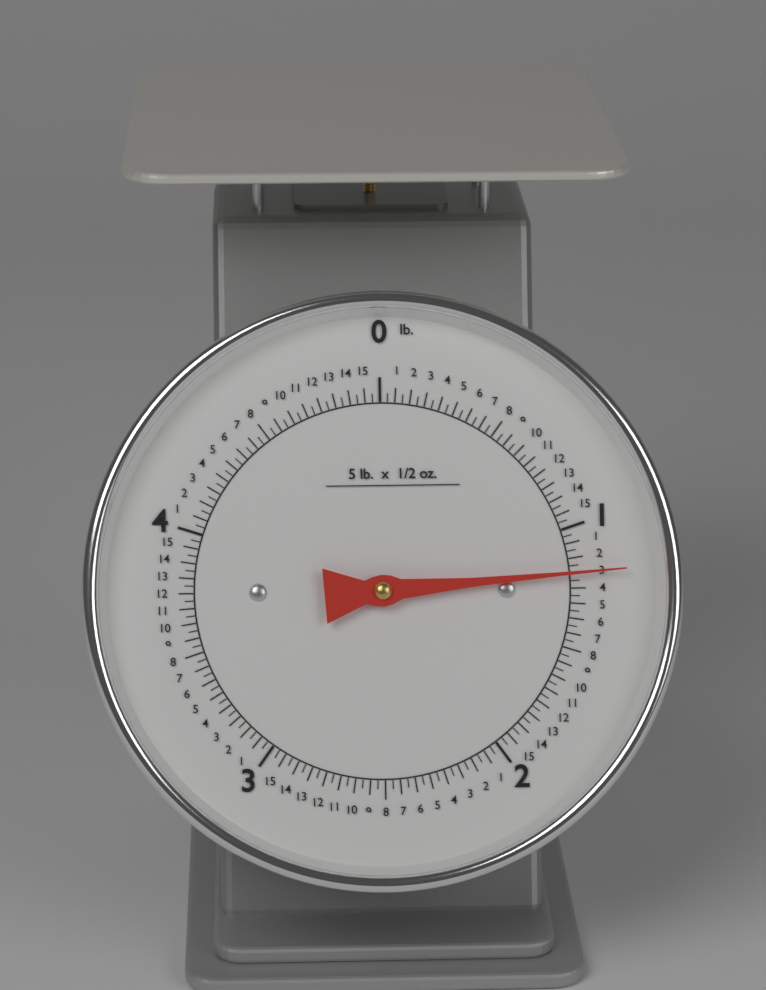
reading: 1.18750 lb
